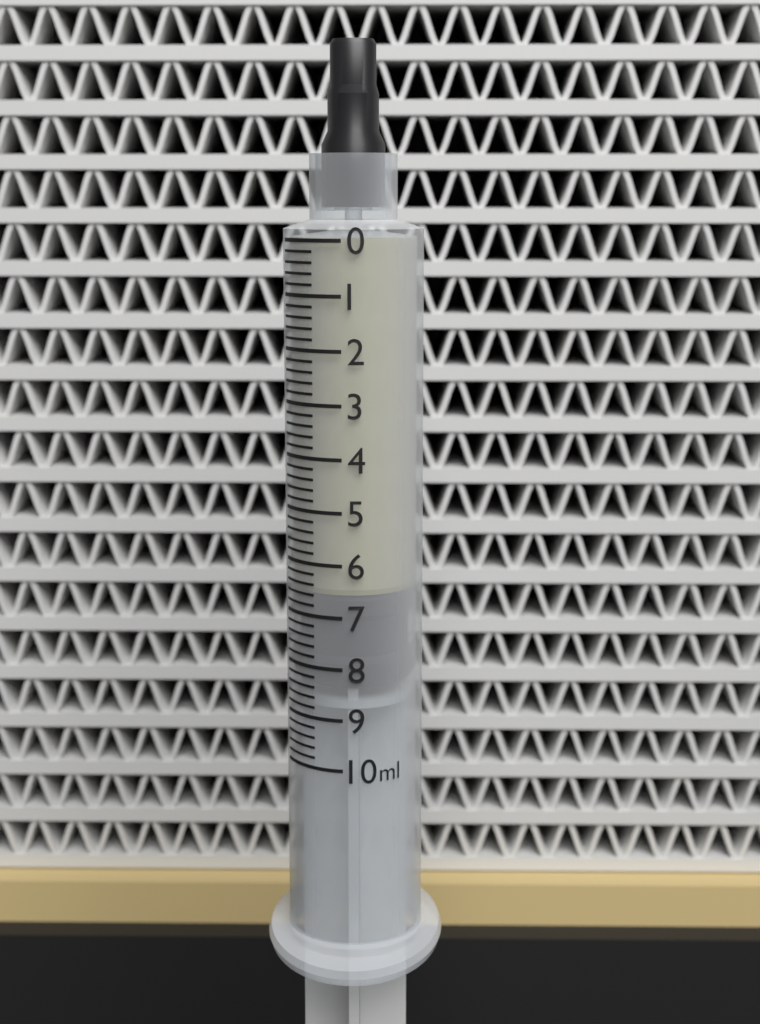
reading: 6.6 ml
